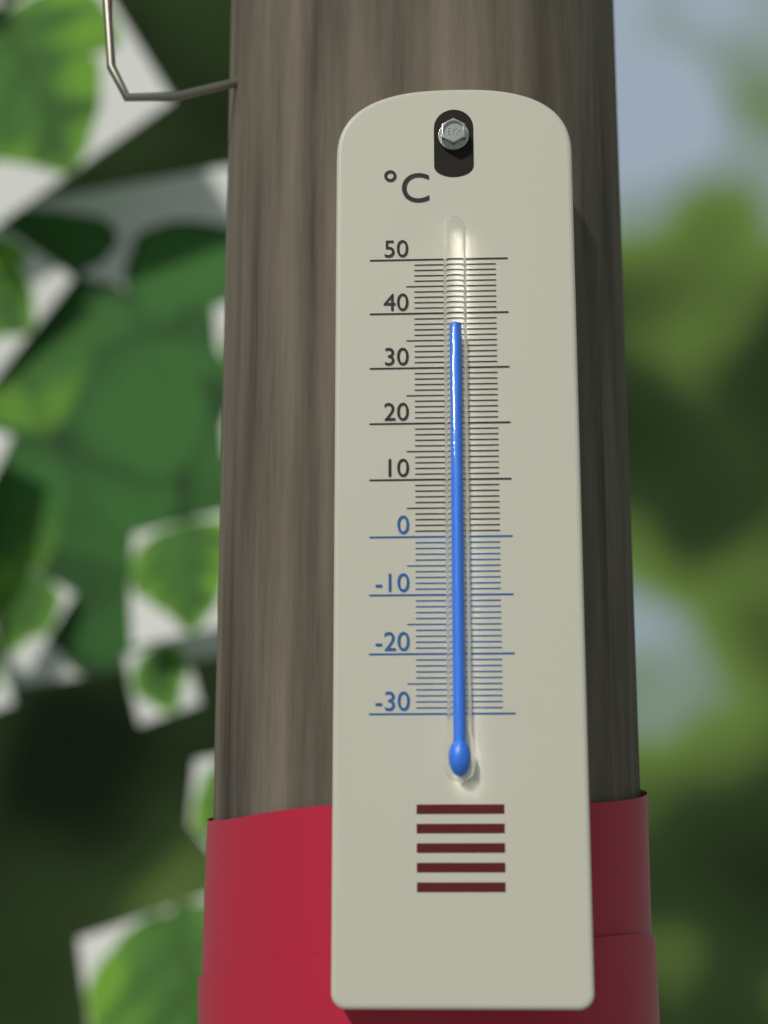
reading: 37 °C
